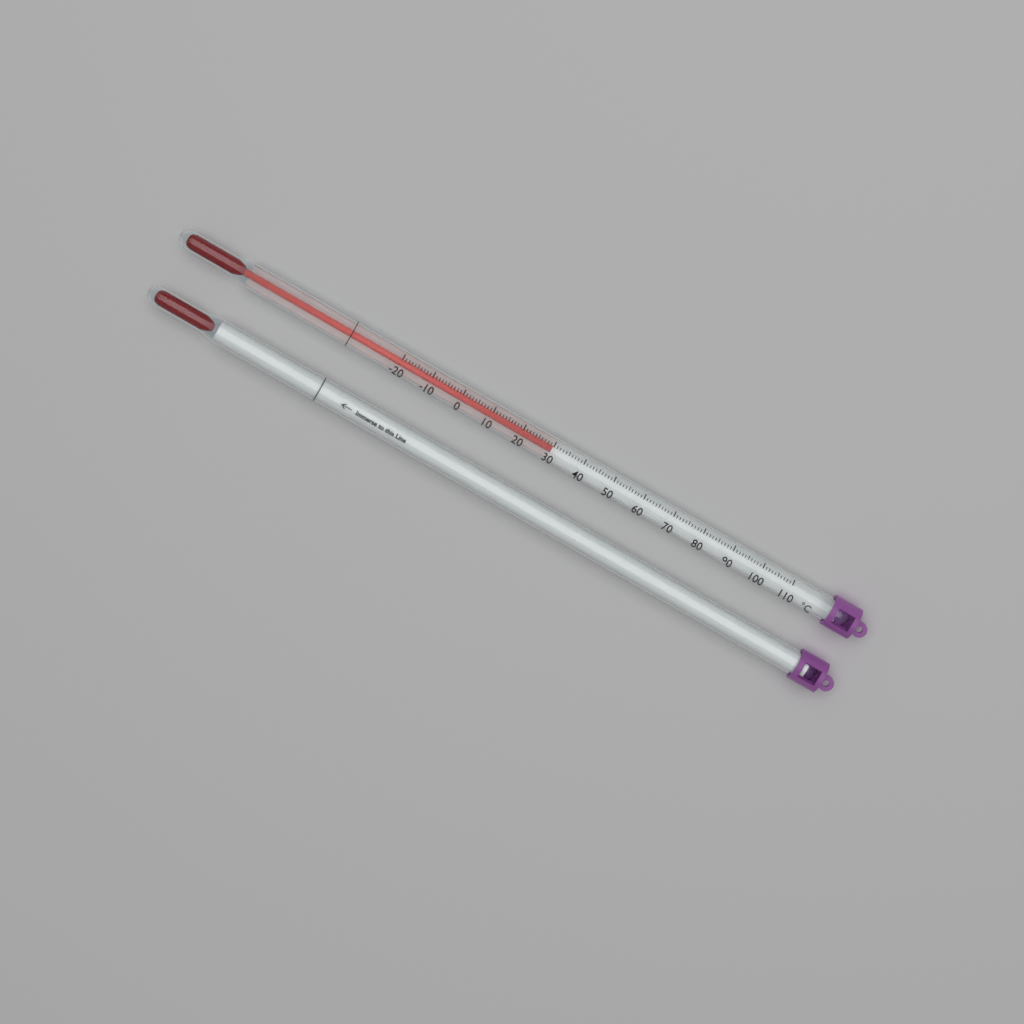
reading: 30 °C
